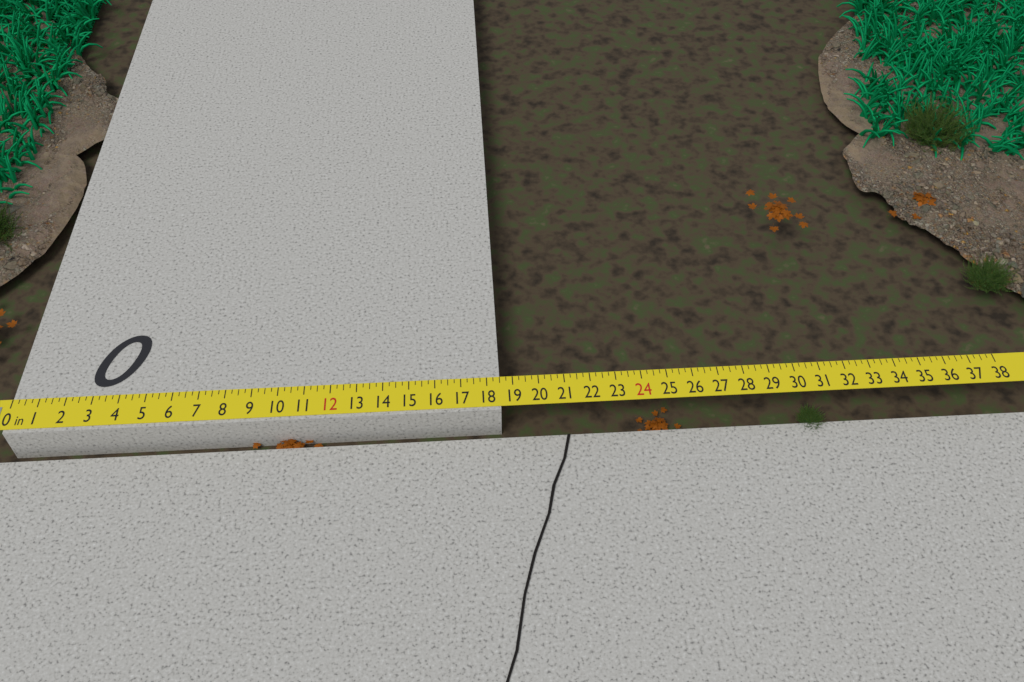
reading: 18.50 in
